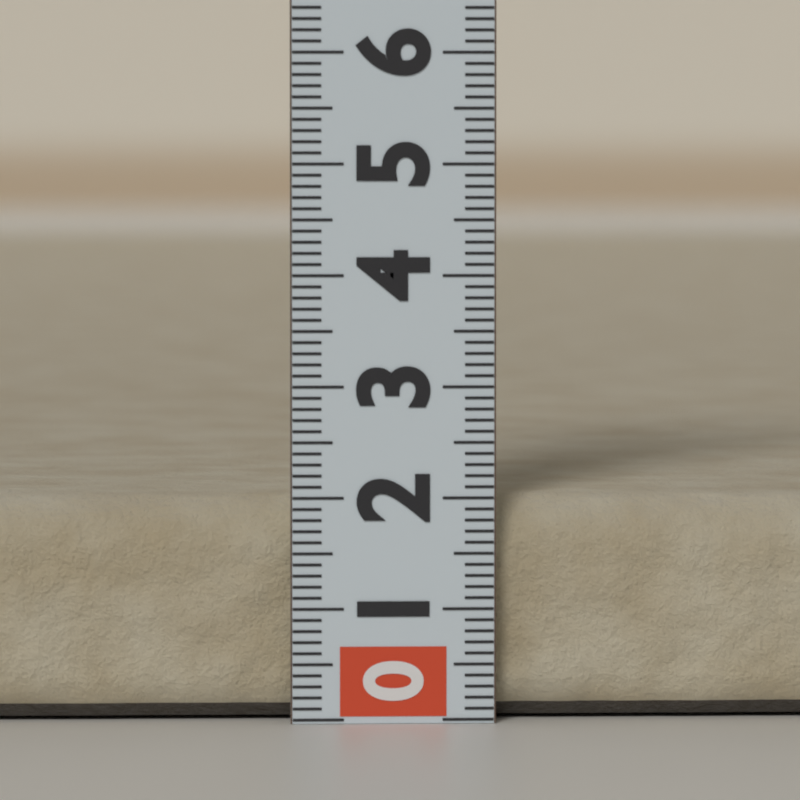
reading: 2.0 (no unit)
